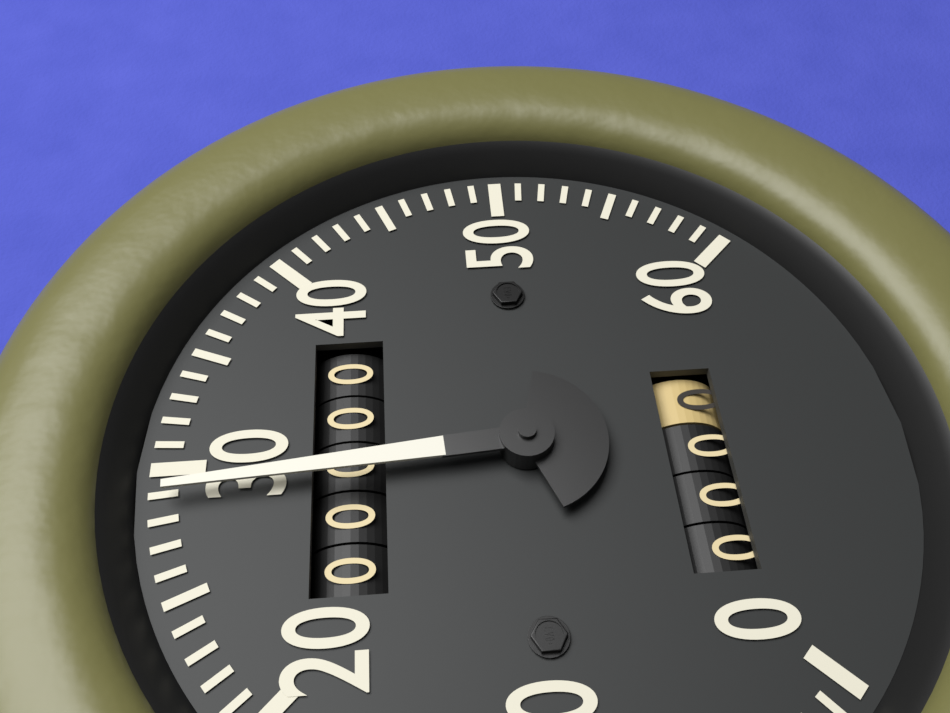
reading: 29 (no unit)
